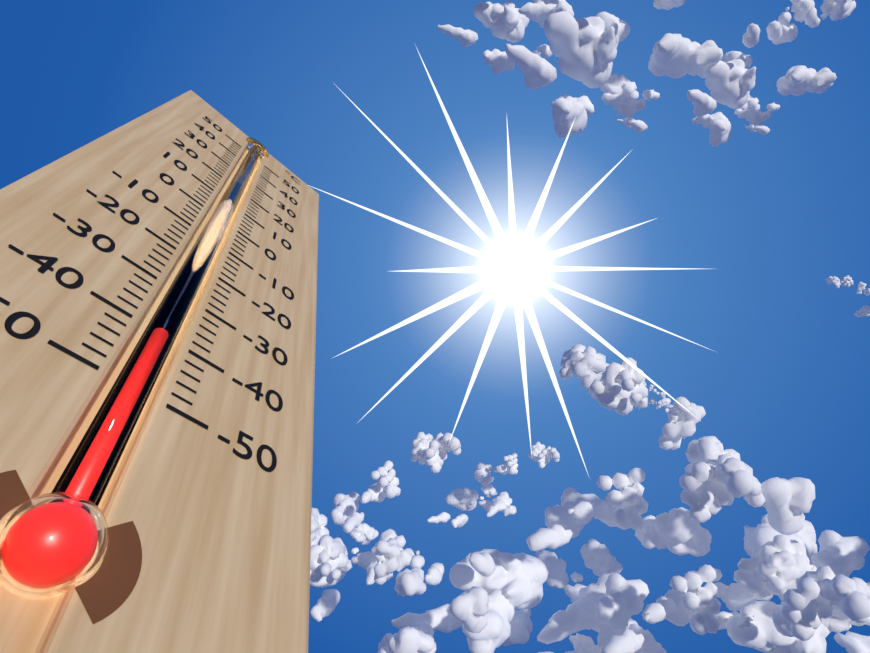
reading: -40 °C
